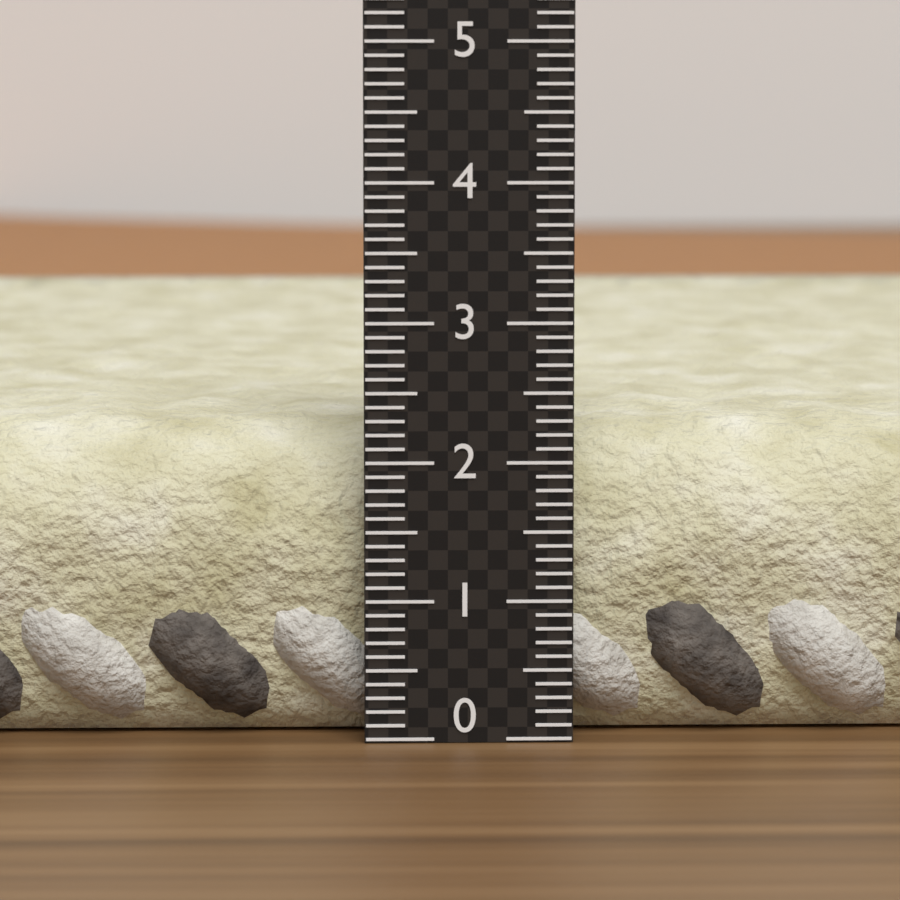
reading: 2.3 (no unit)
